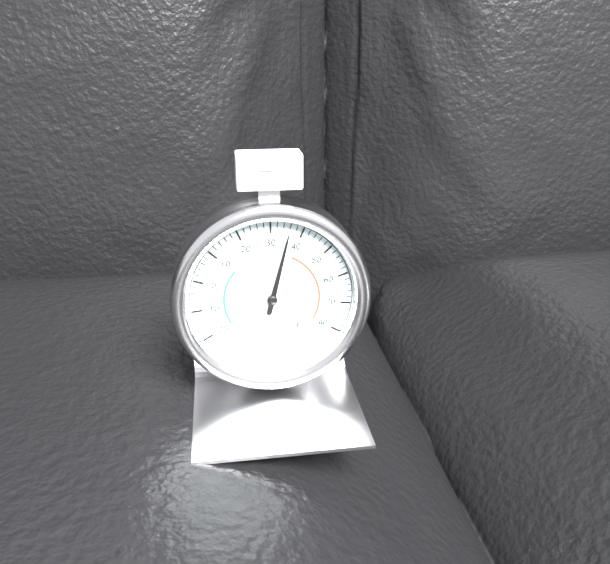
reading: 36 °F
